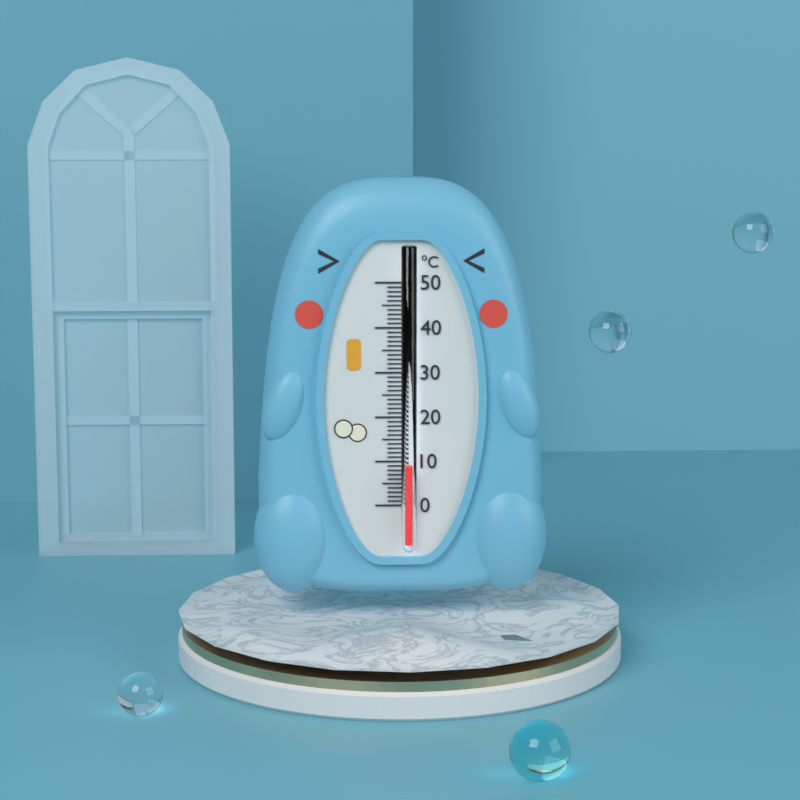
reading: 9 °C
